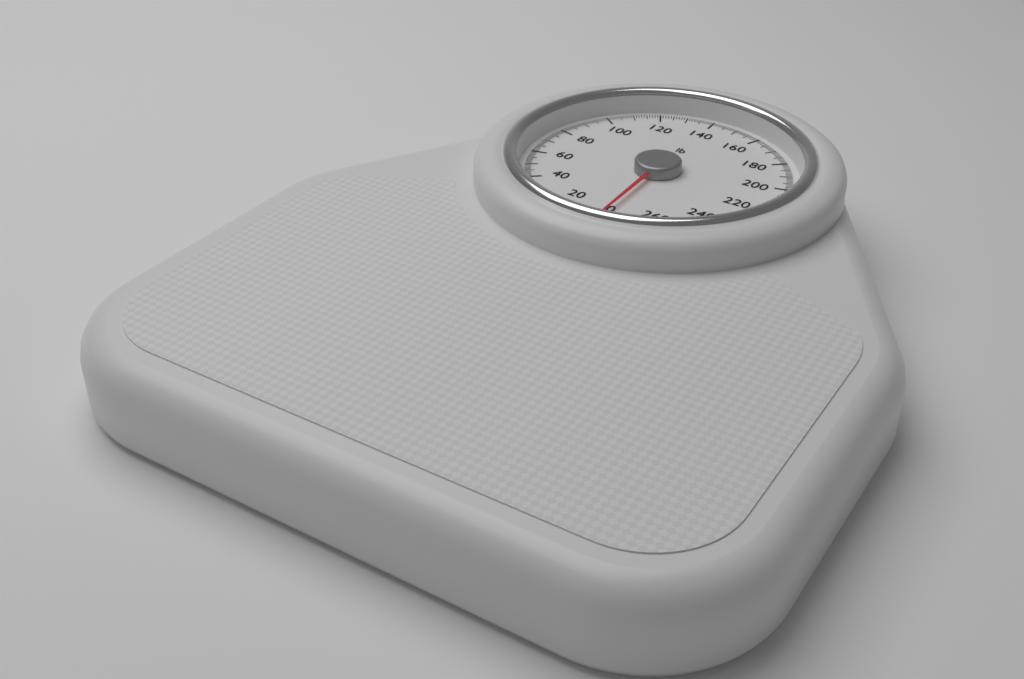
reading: 0 lb
